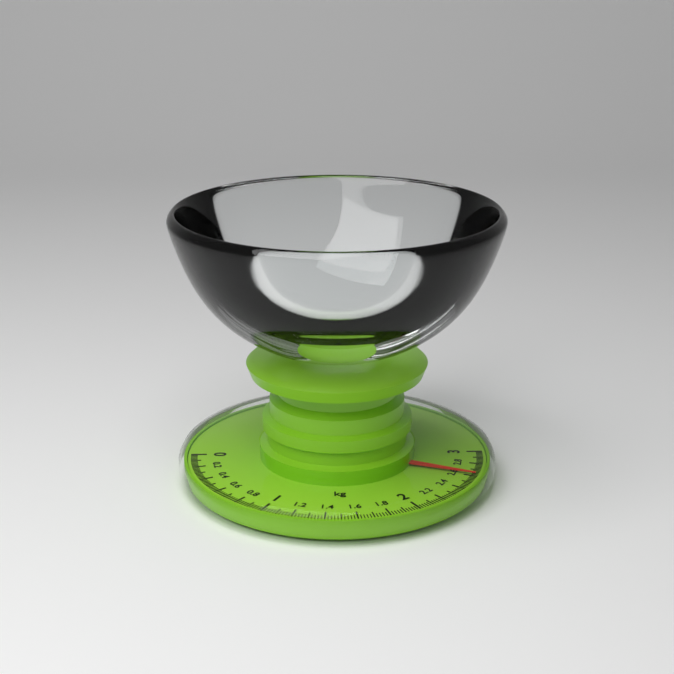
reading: 2.62 kg
